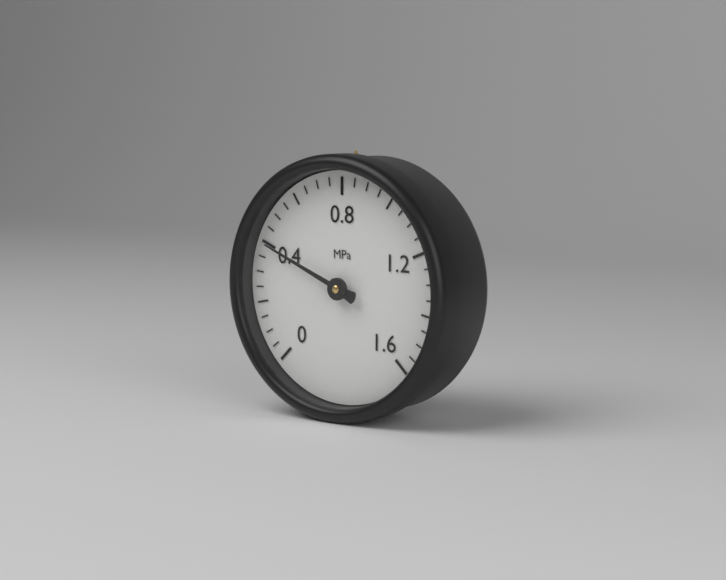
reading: 0.40 MPa
